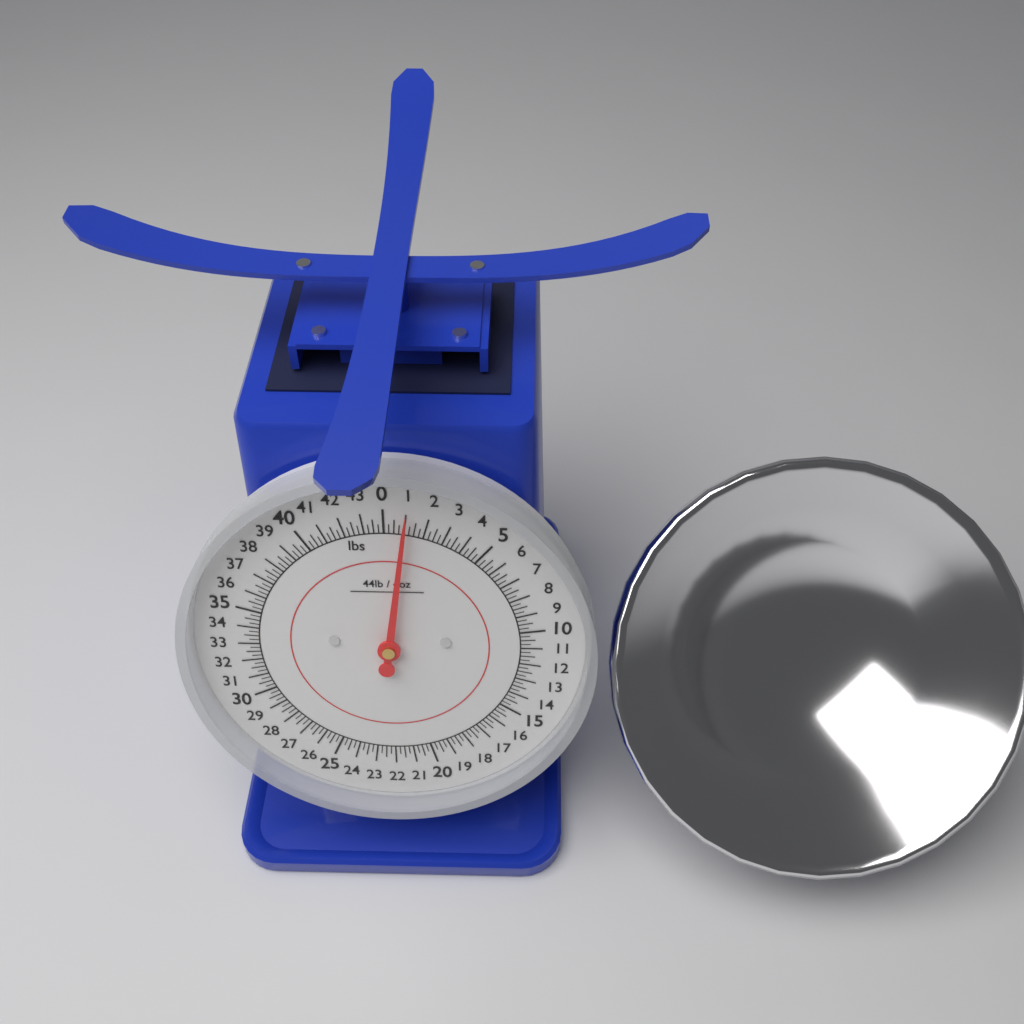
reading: 1.00 lbs
